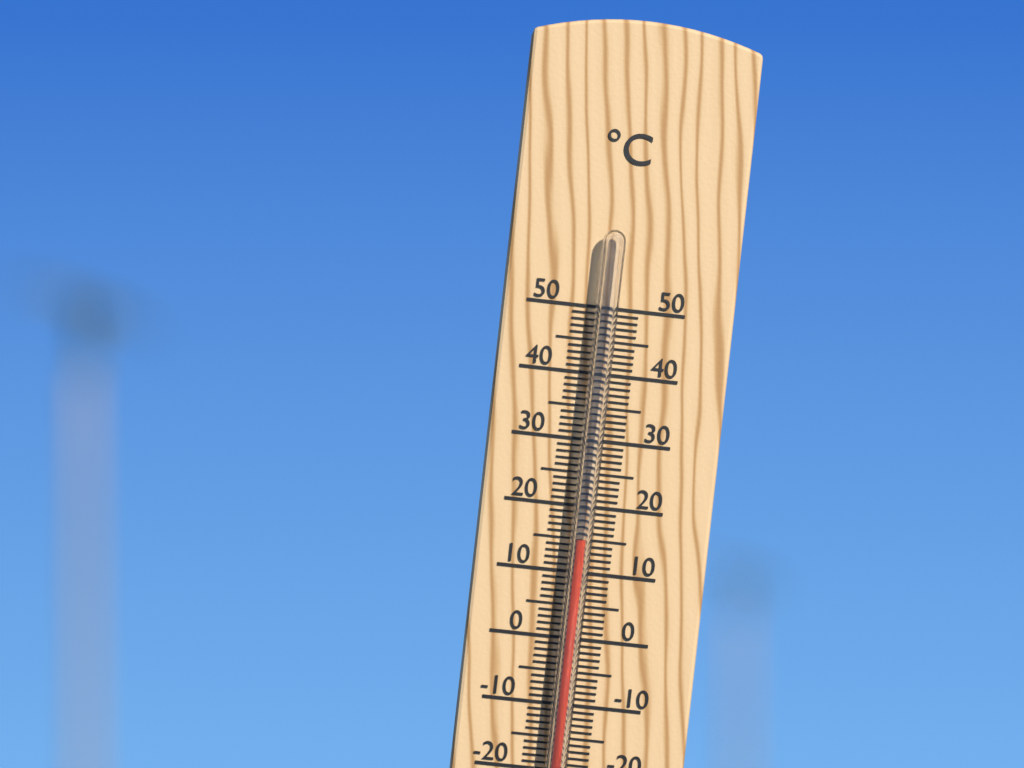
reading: 15 °C
